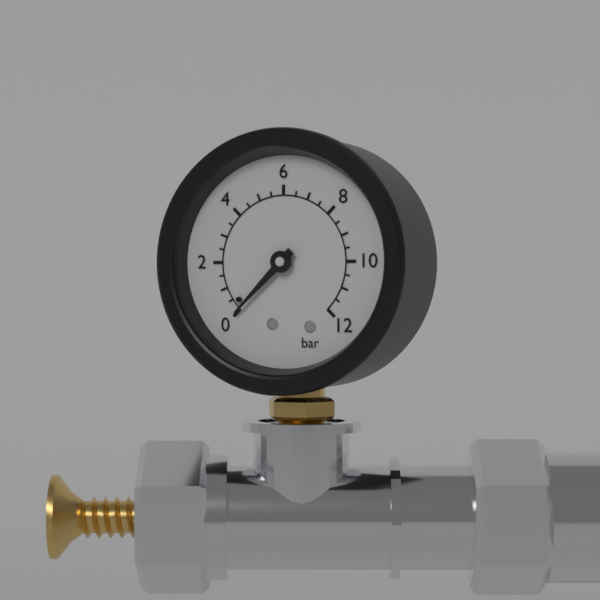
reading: 0.0 bar
